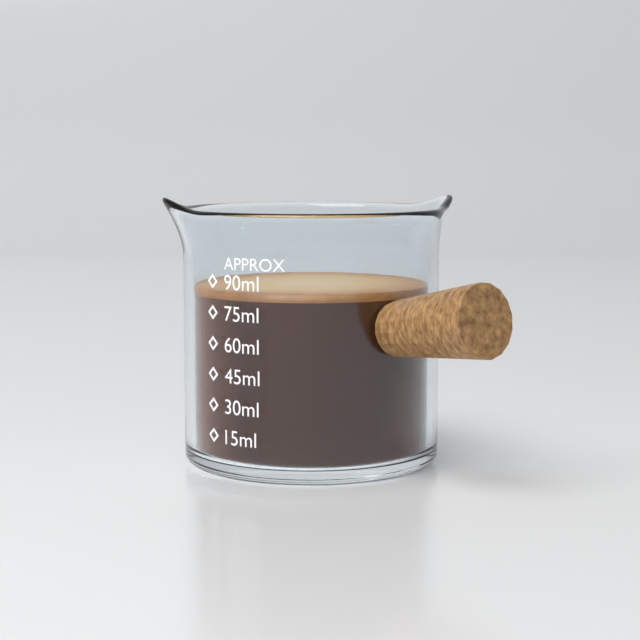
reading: 85 ml
